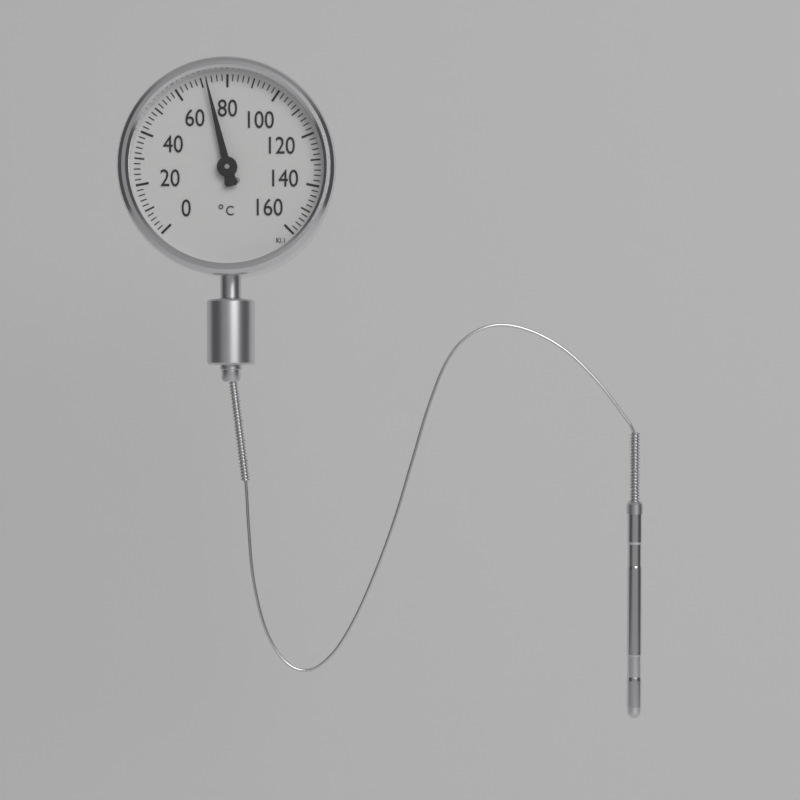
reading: 72 °C
